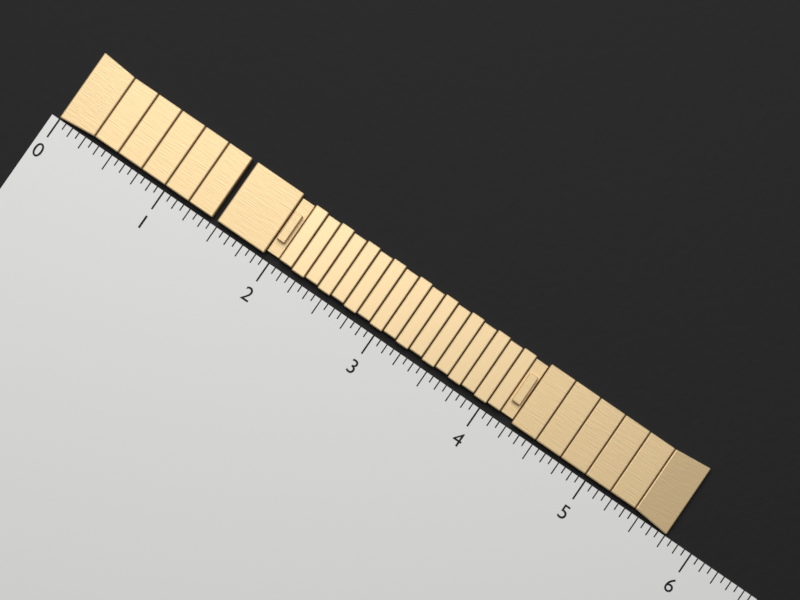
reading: 5.7500 (no unit)
